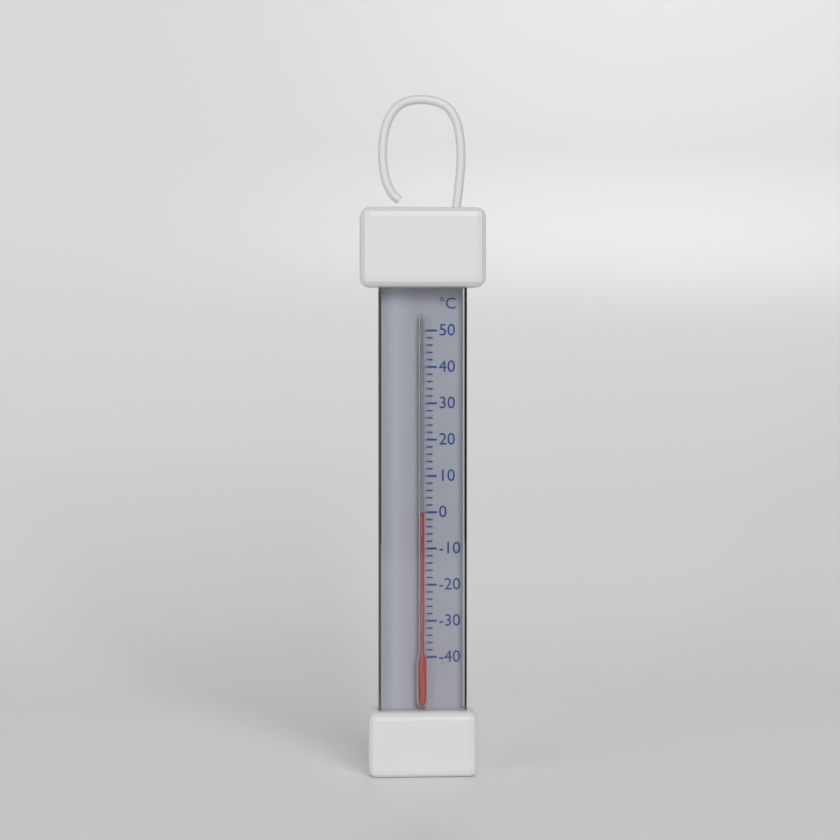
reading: 0 °C
